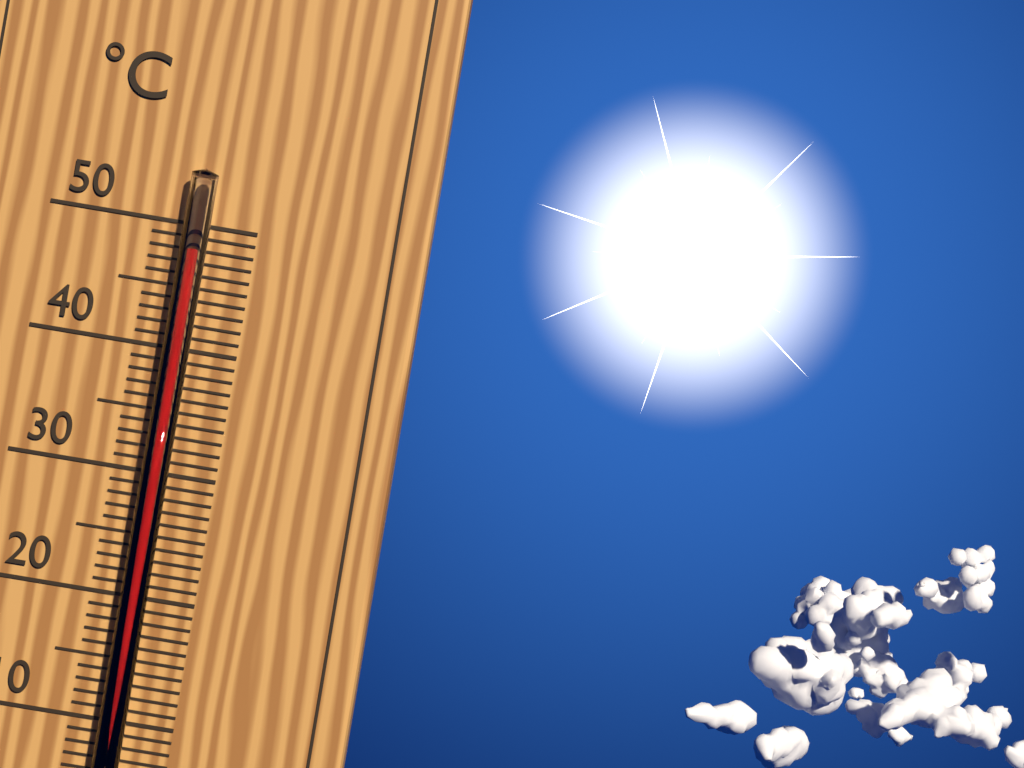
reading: 48 °C
